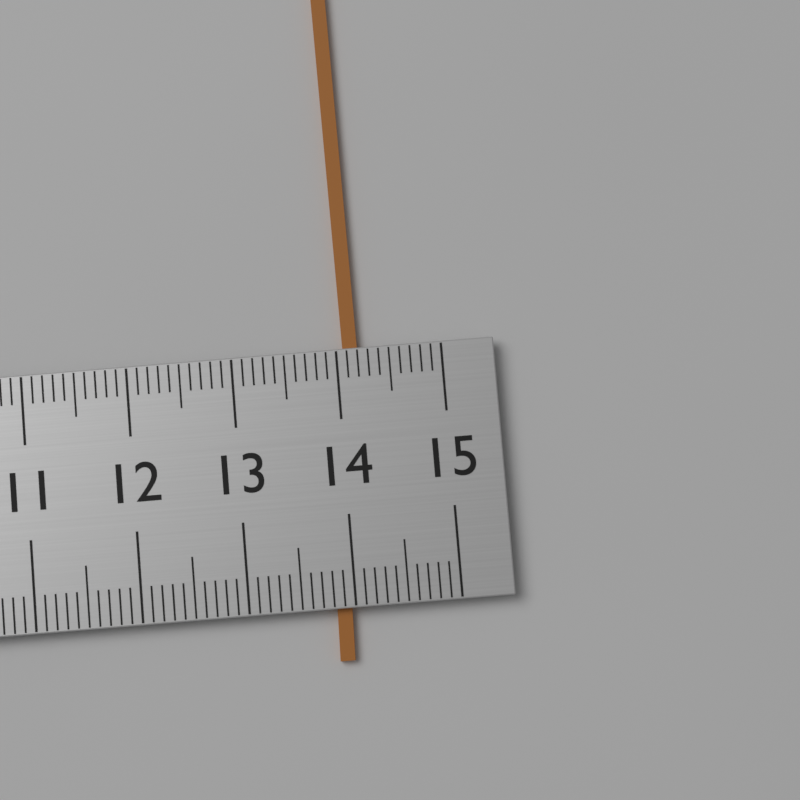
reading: 14.2 (no unit)
